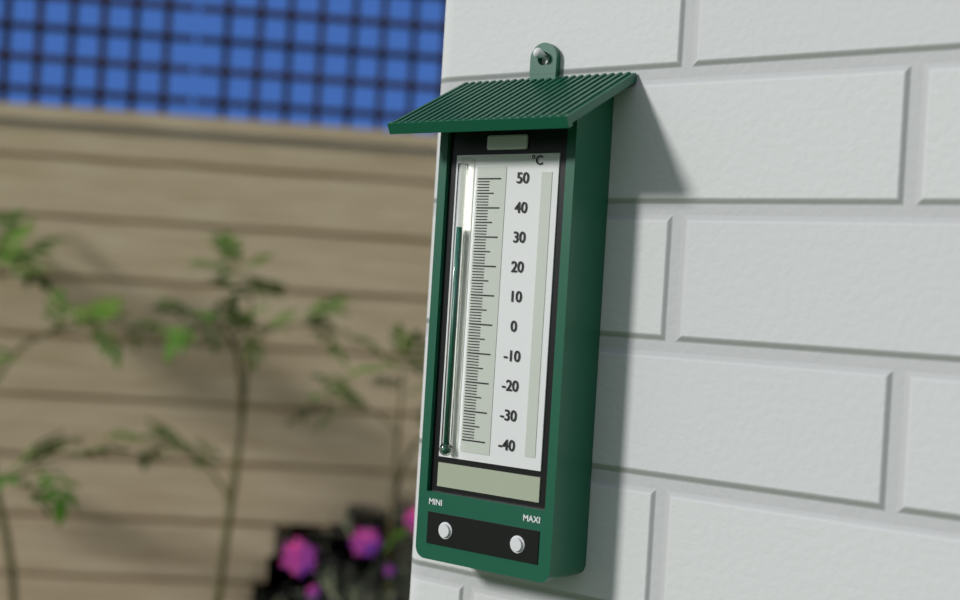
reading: 33 °C
